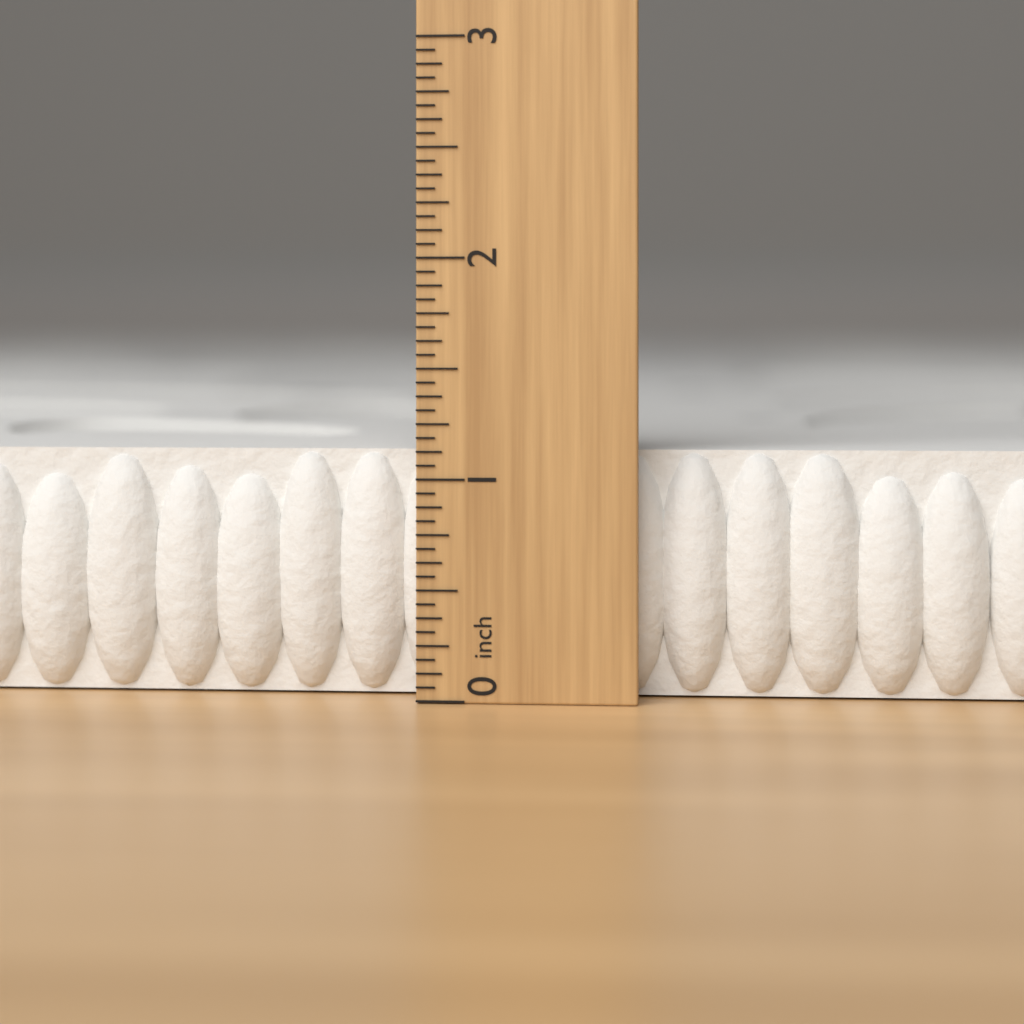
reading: 1.1250 inch
